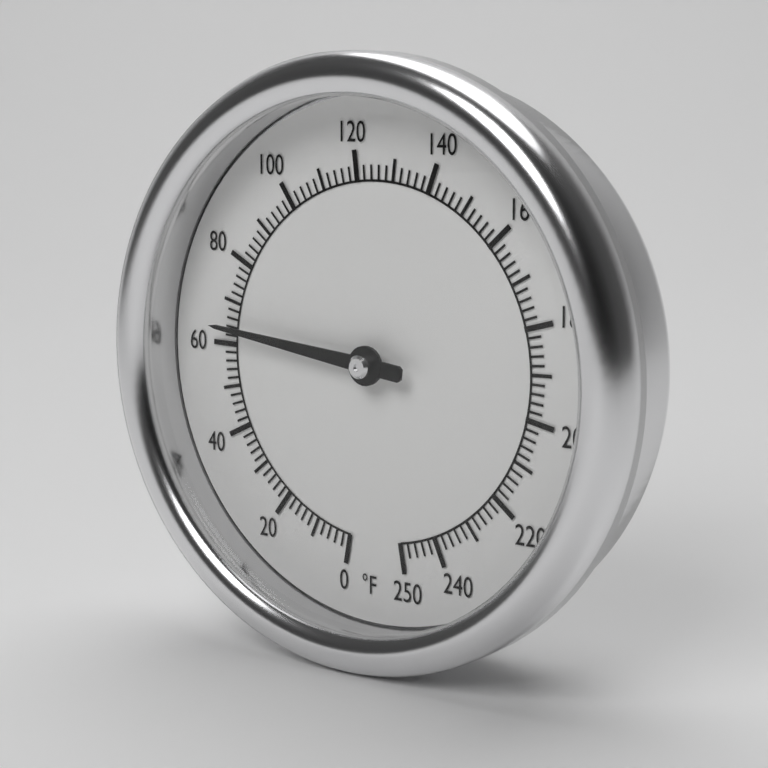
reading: 64 °F
